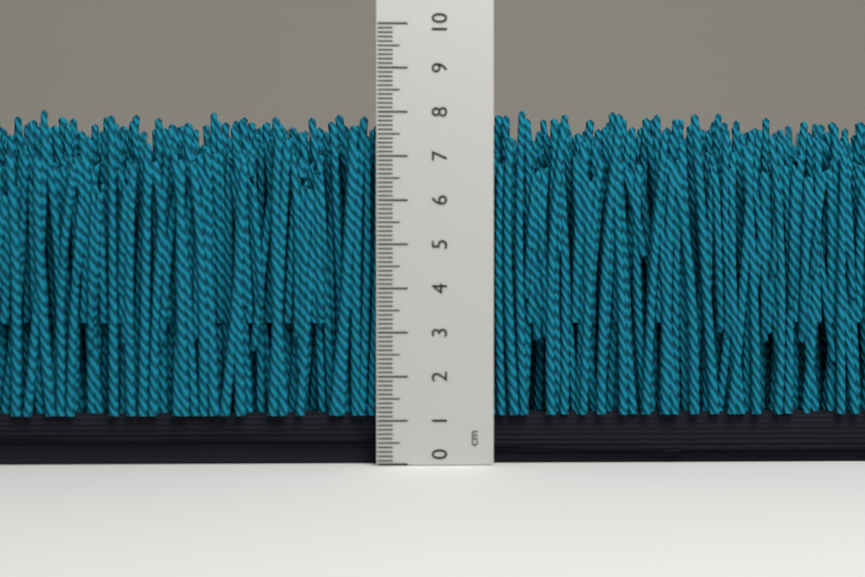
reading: 8.1 cm
